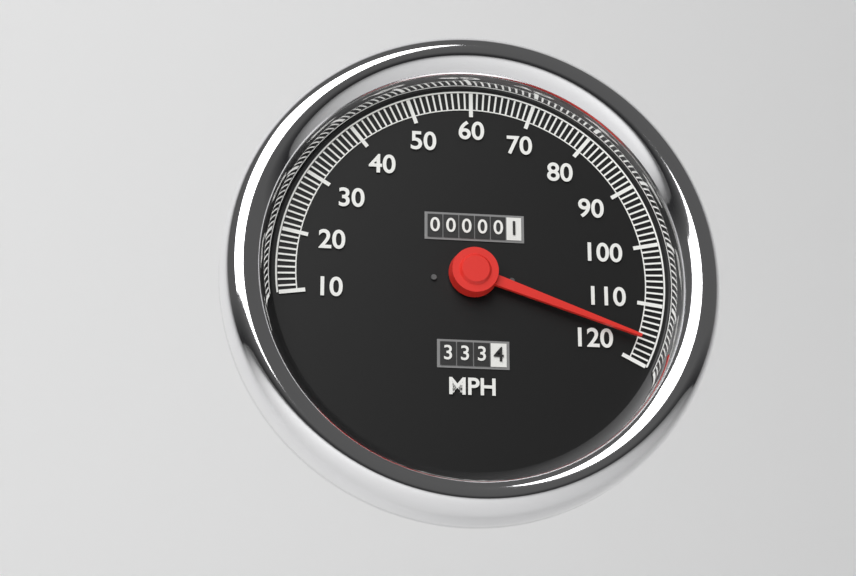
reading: 116 MPH
